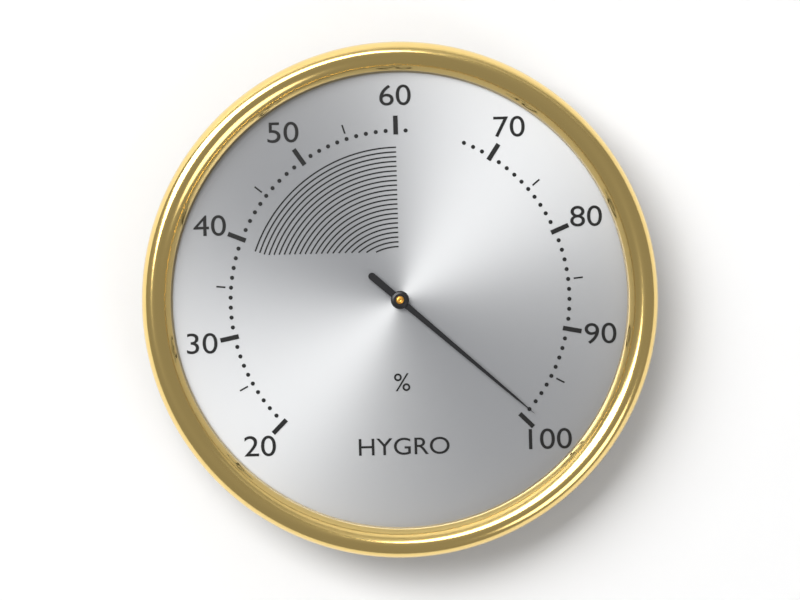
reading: 99 %
